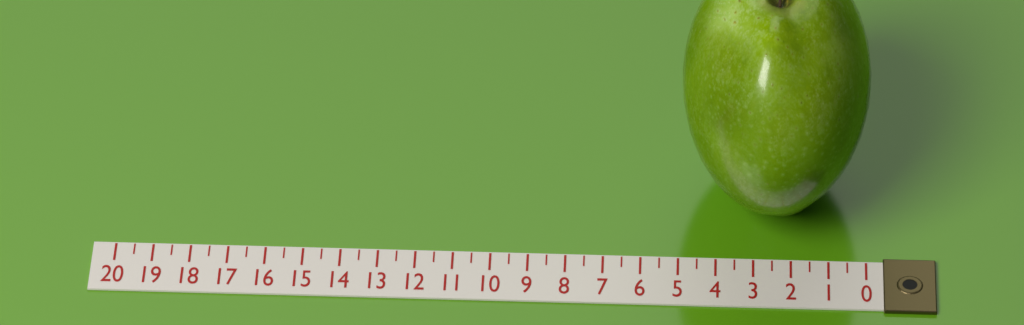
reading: 5.0 (no unit)
